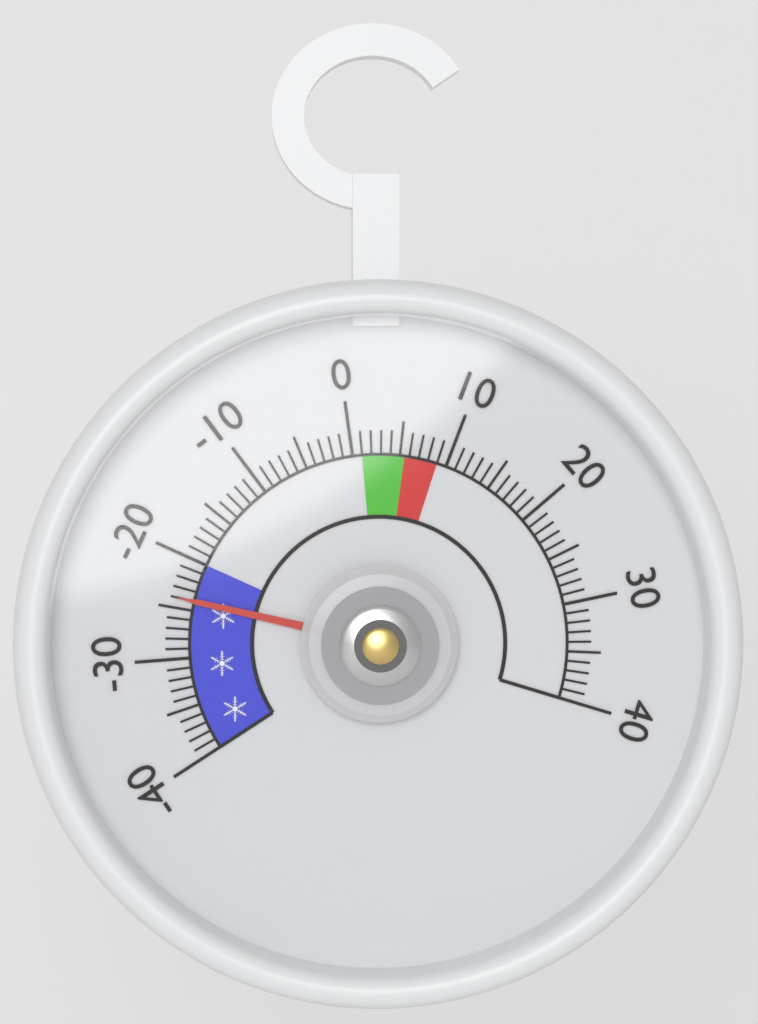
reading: -24 (no unit)
